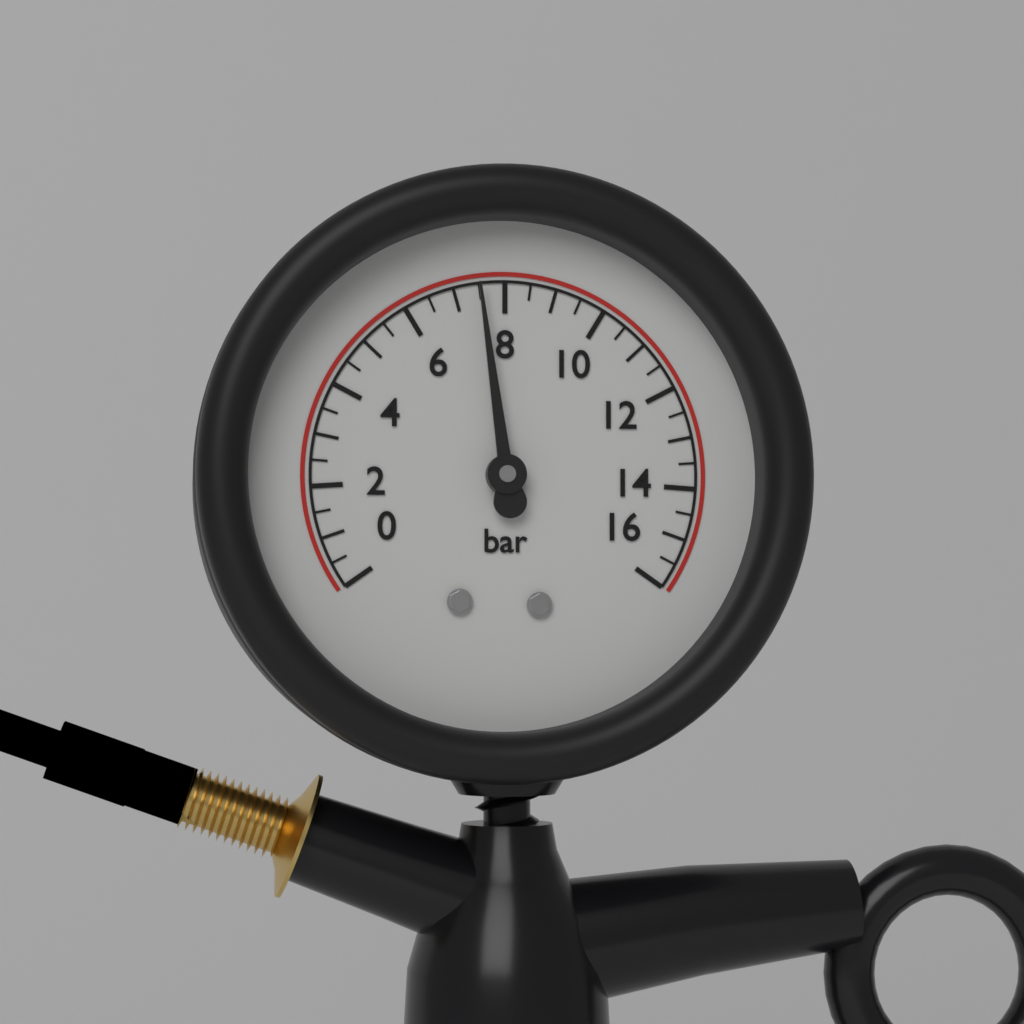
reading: 7.5 bar
